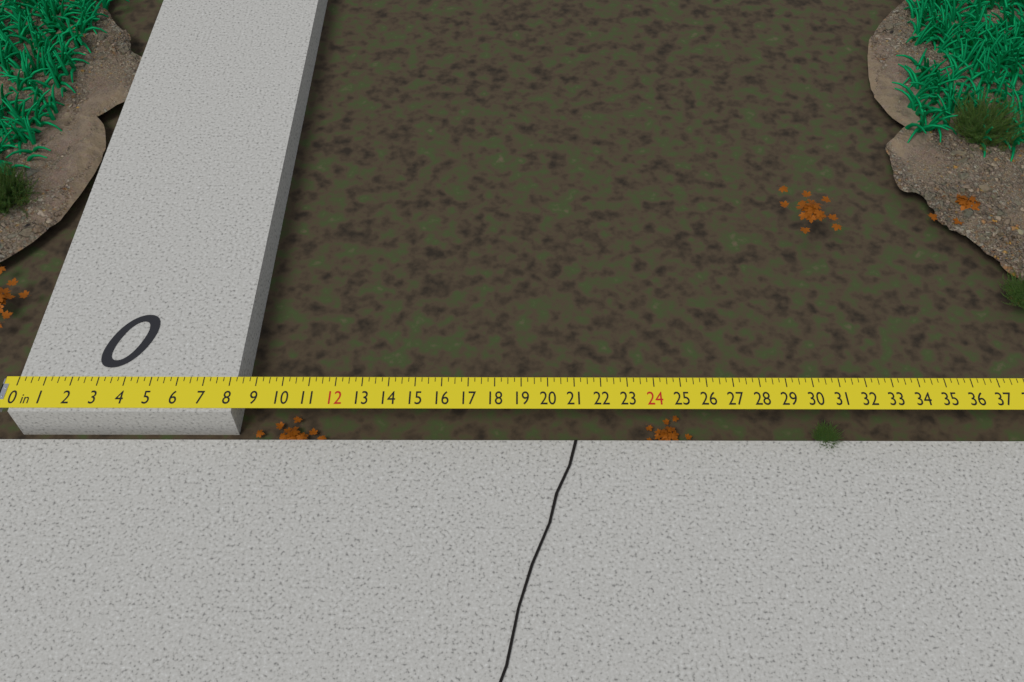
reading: 8.25 in
